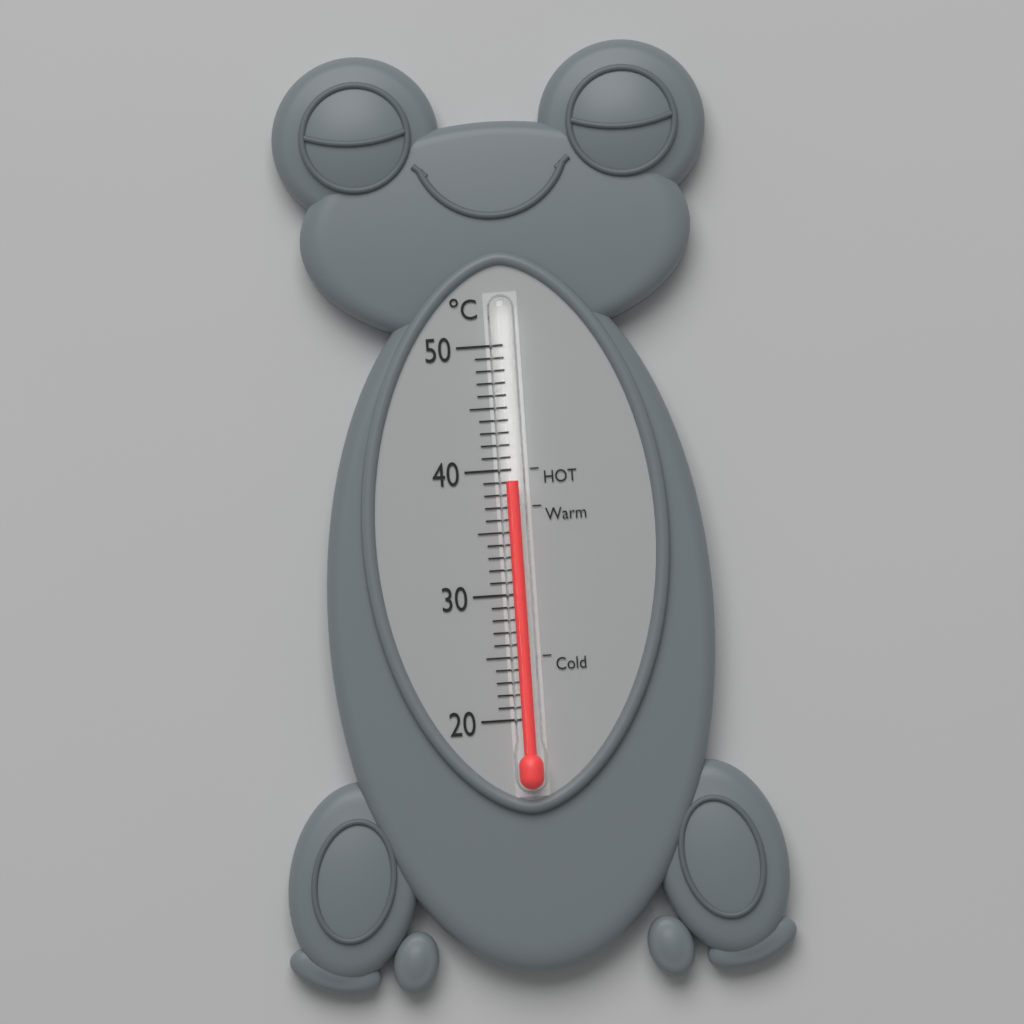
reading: 39 °C
